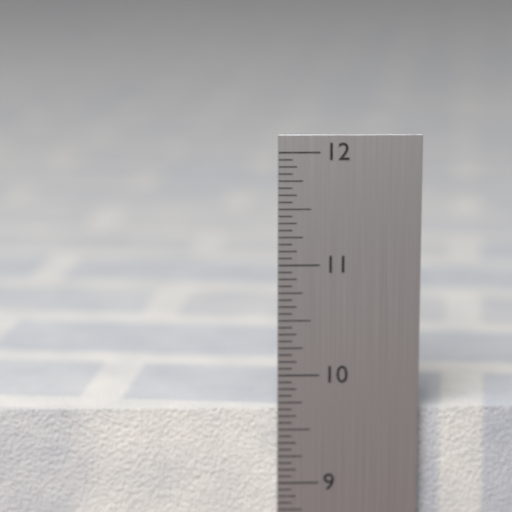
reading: 9.6875 in
